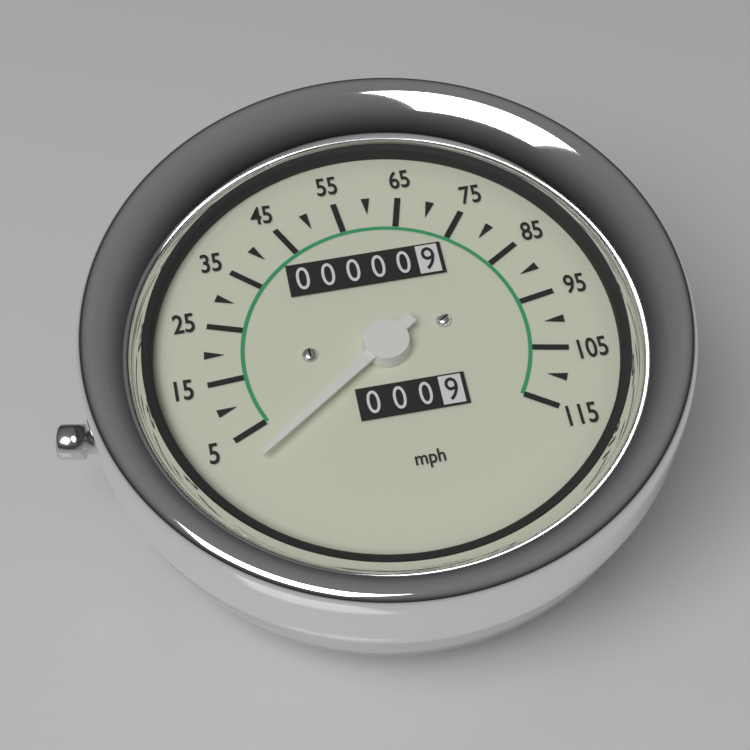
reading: 0 mph
